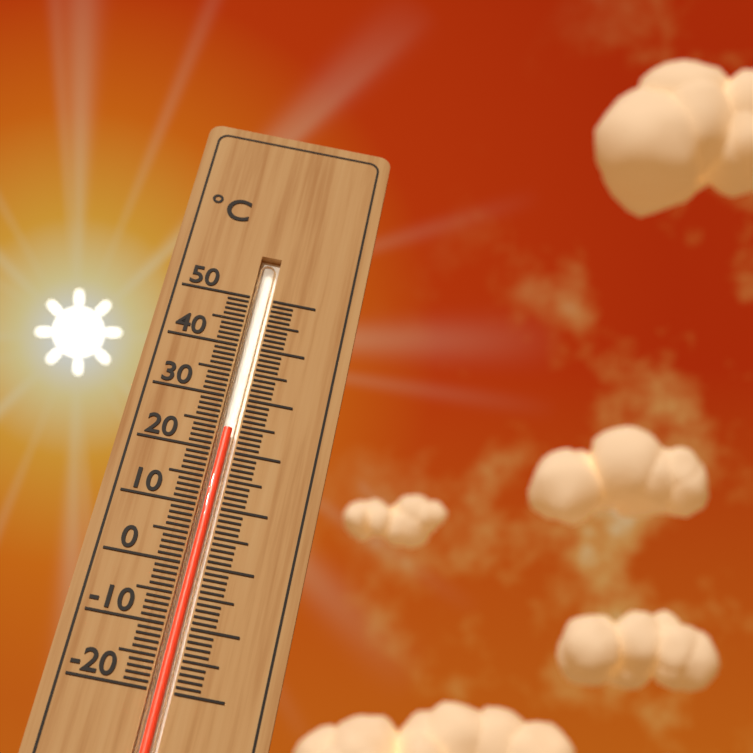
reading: 24 °C
